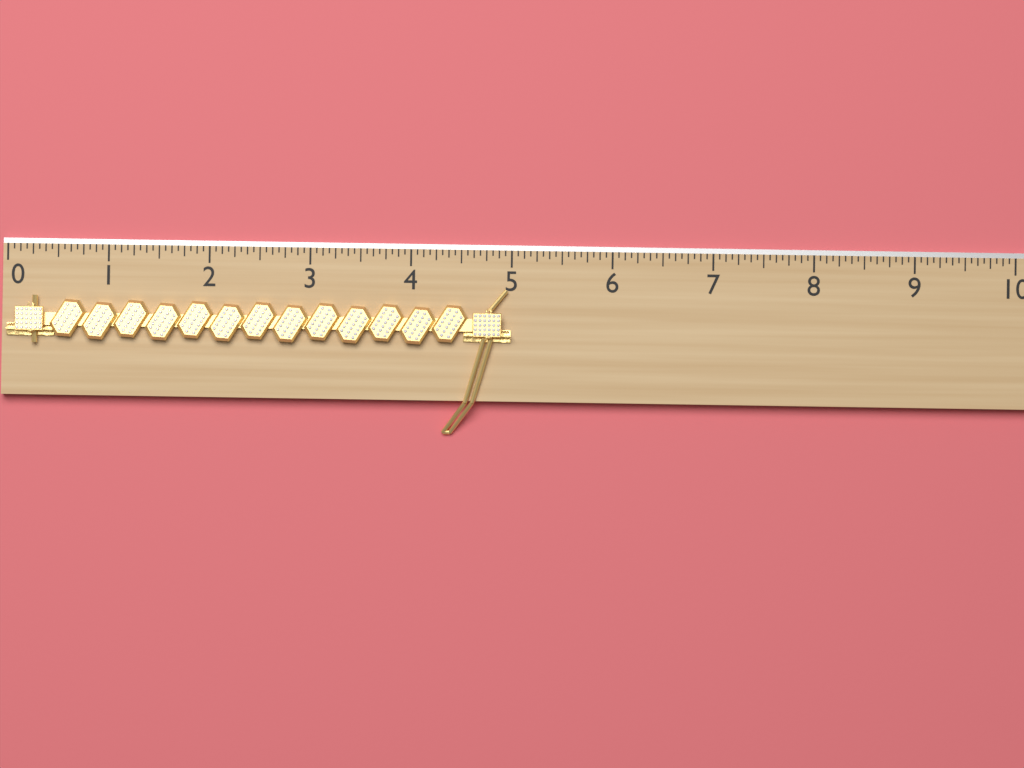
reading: 5.0000 (no unit)
